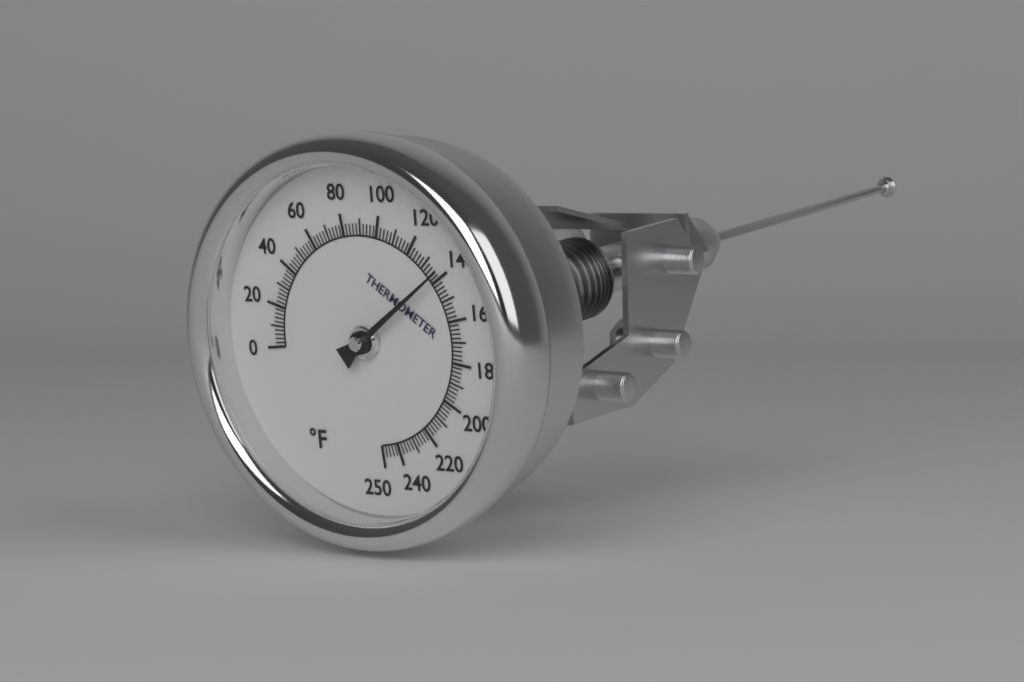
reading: 138 °F
